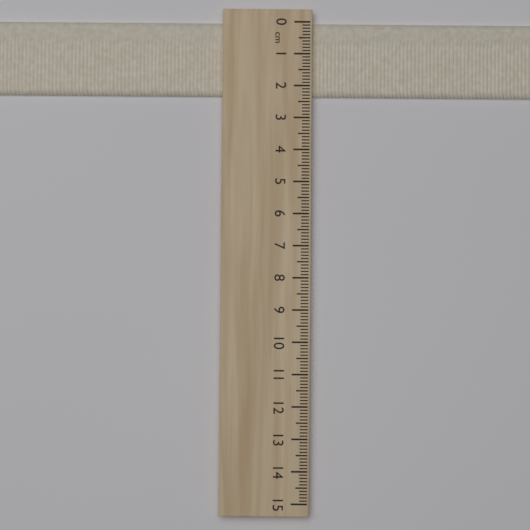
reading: 2.3 cm
